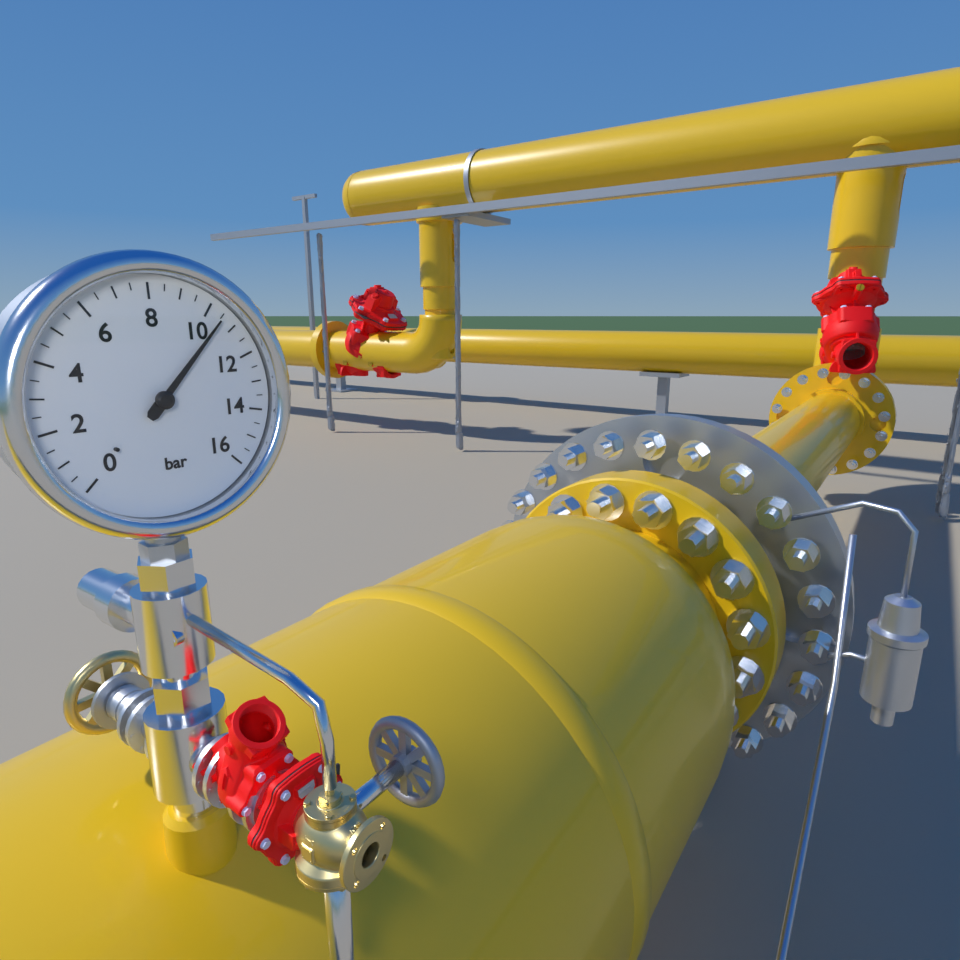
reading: 10.5 bar
